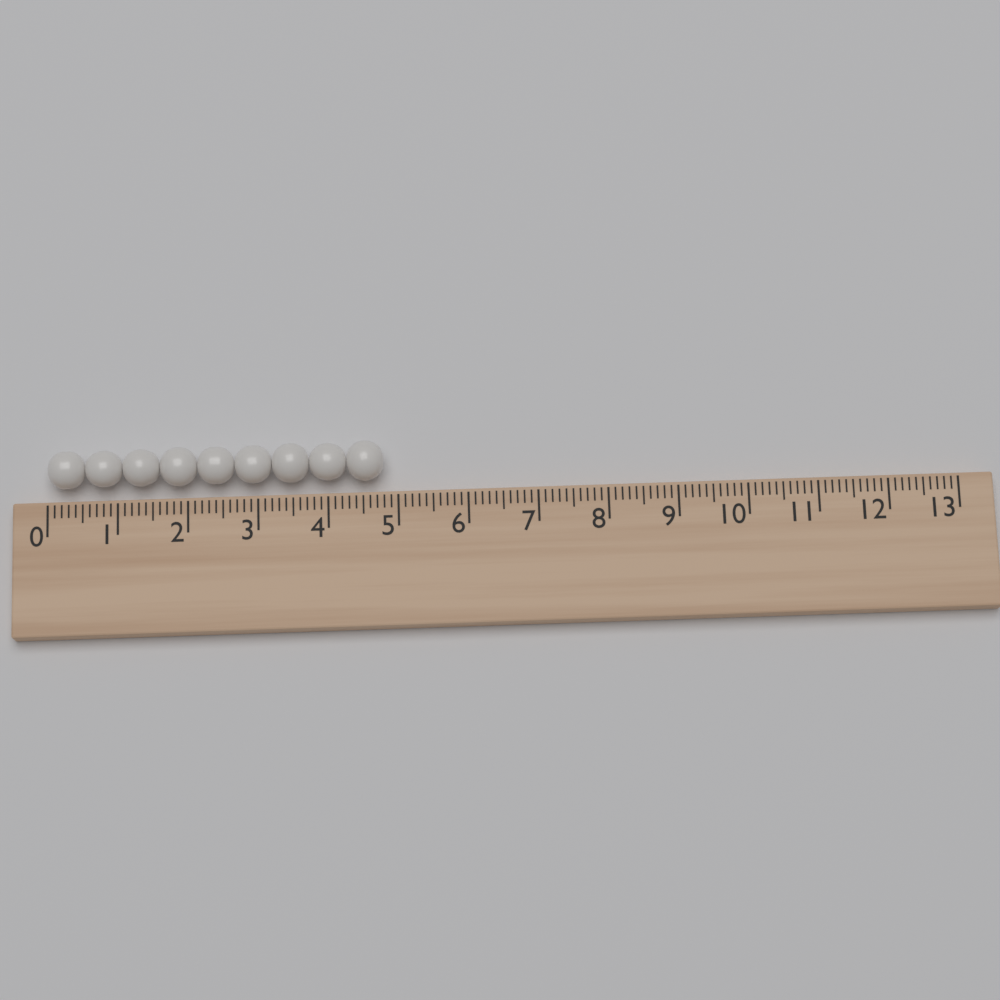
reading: 4.8 (no unit)
